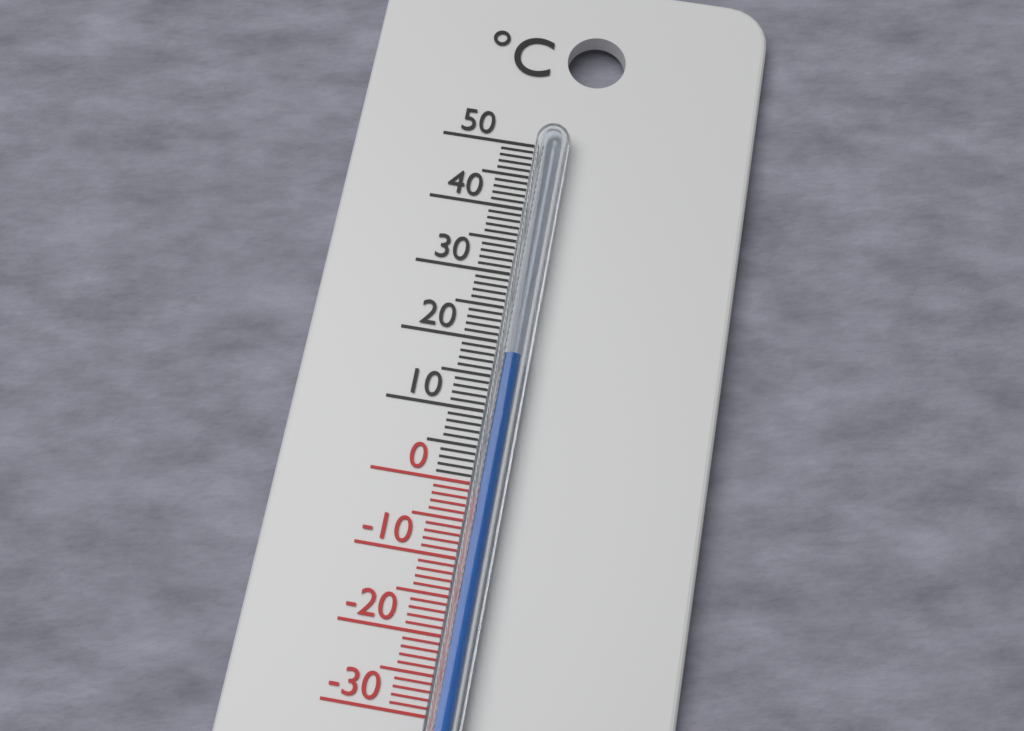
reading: 17.5 °C
